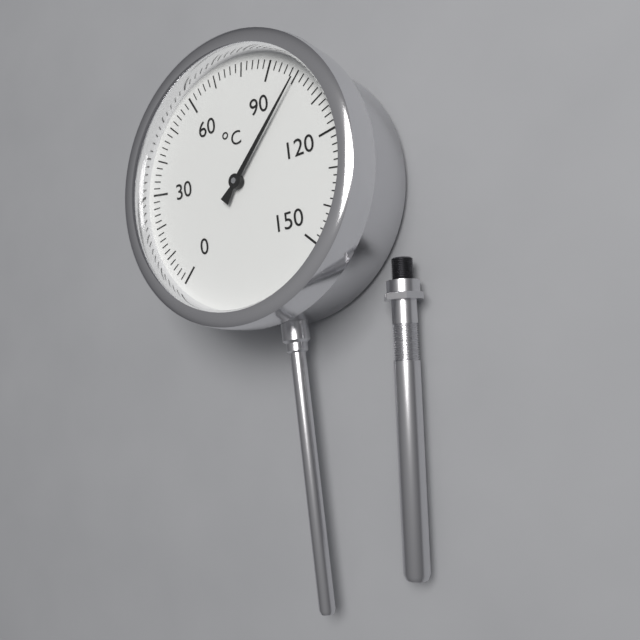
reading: 100 °C
